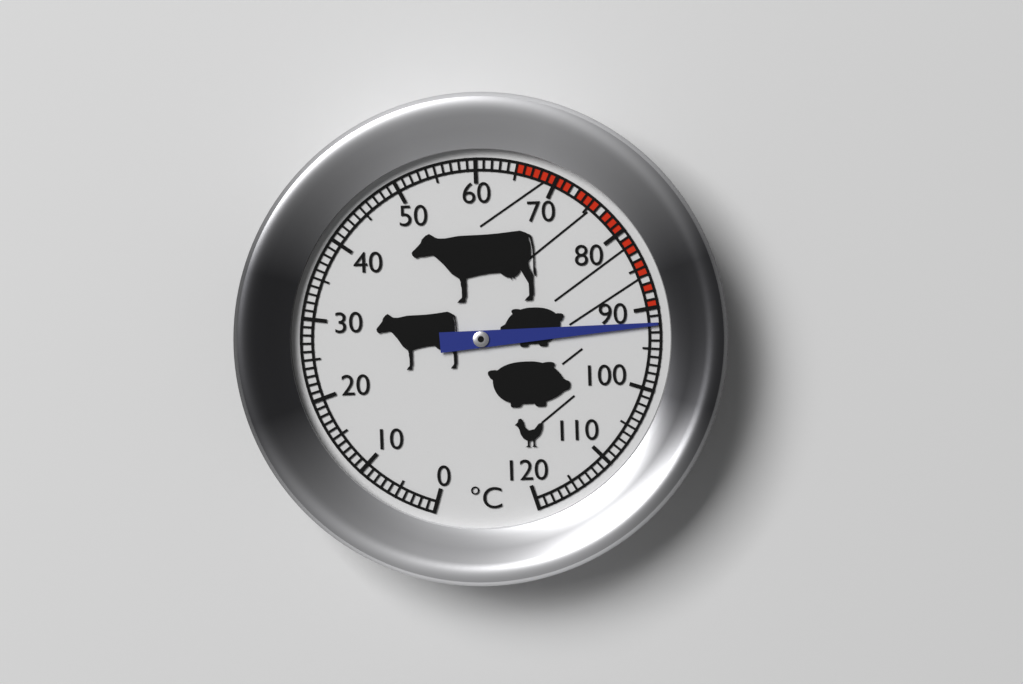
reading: 92 °C
